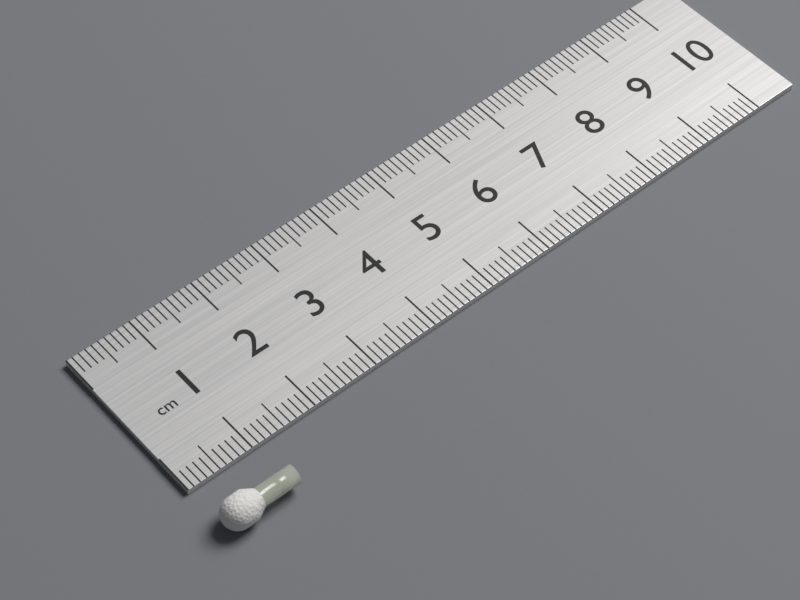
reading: 1.1 cm
